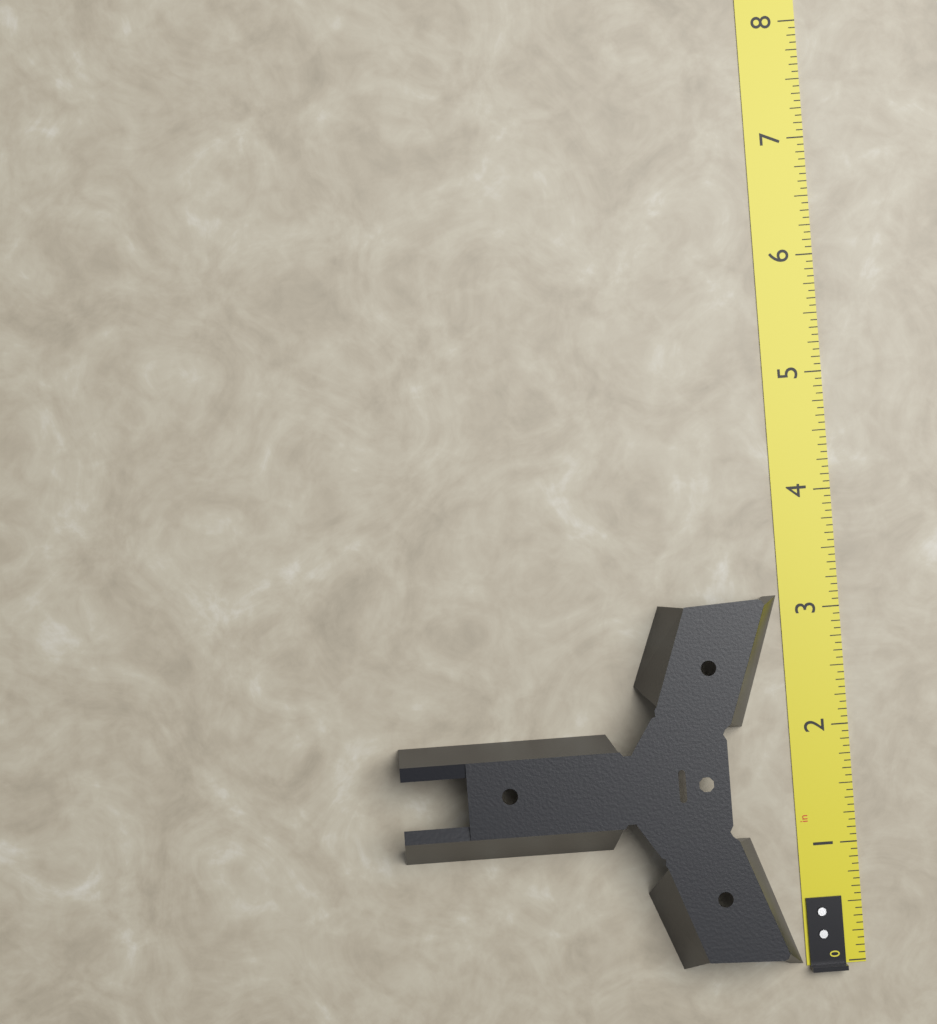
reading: 3.1250 in
